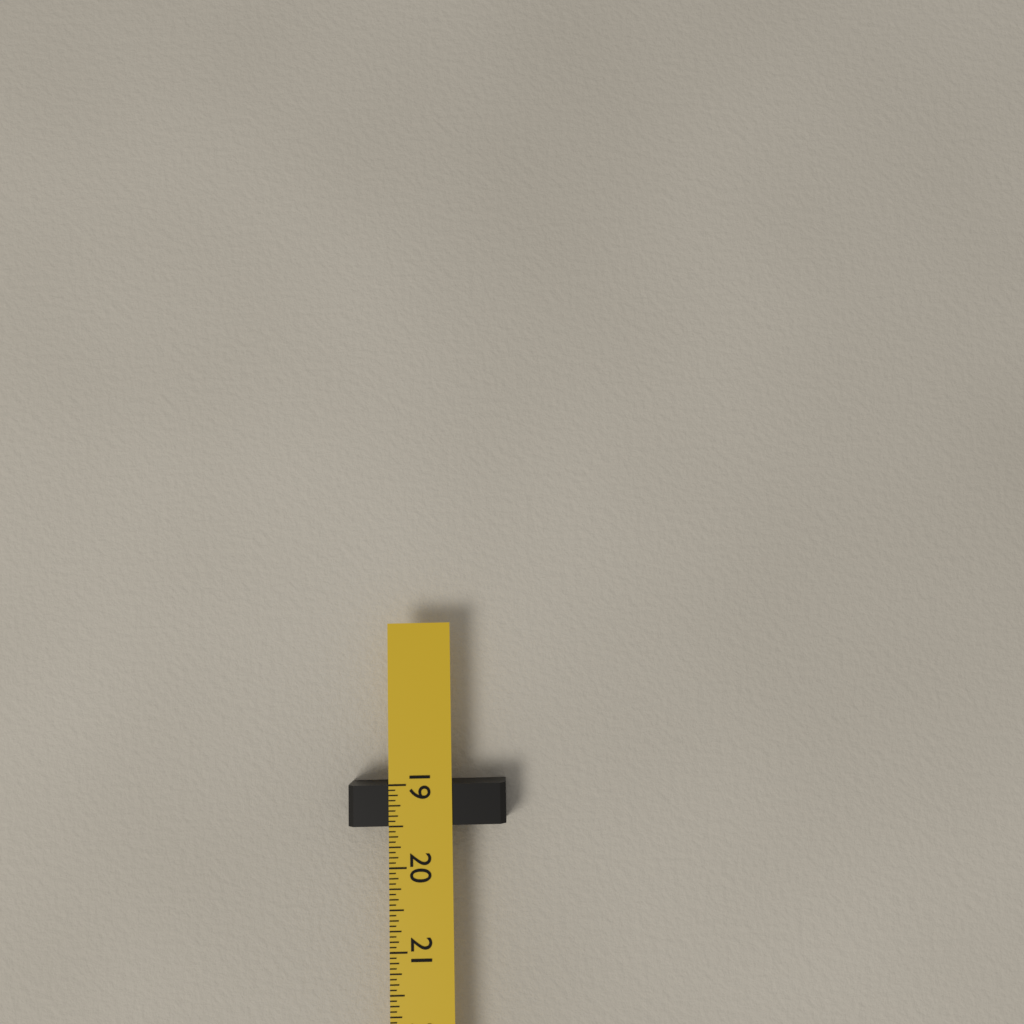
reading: 19.5000 in
